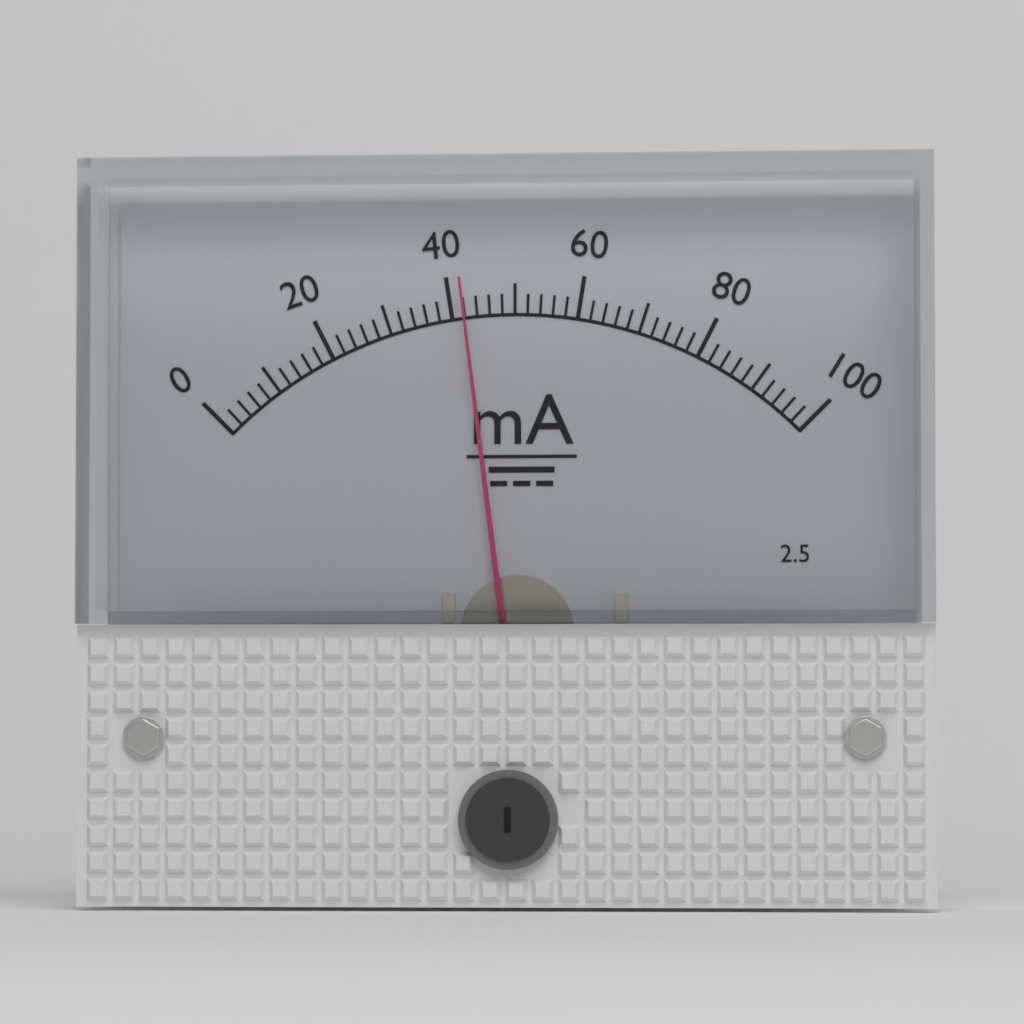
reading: 42 mA
